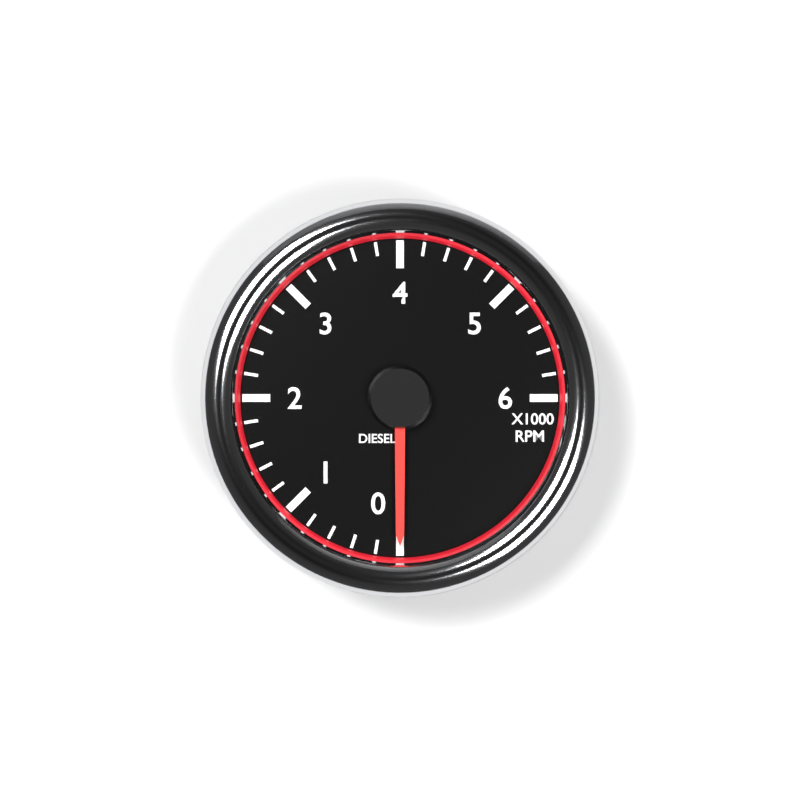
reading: 0 RPM
